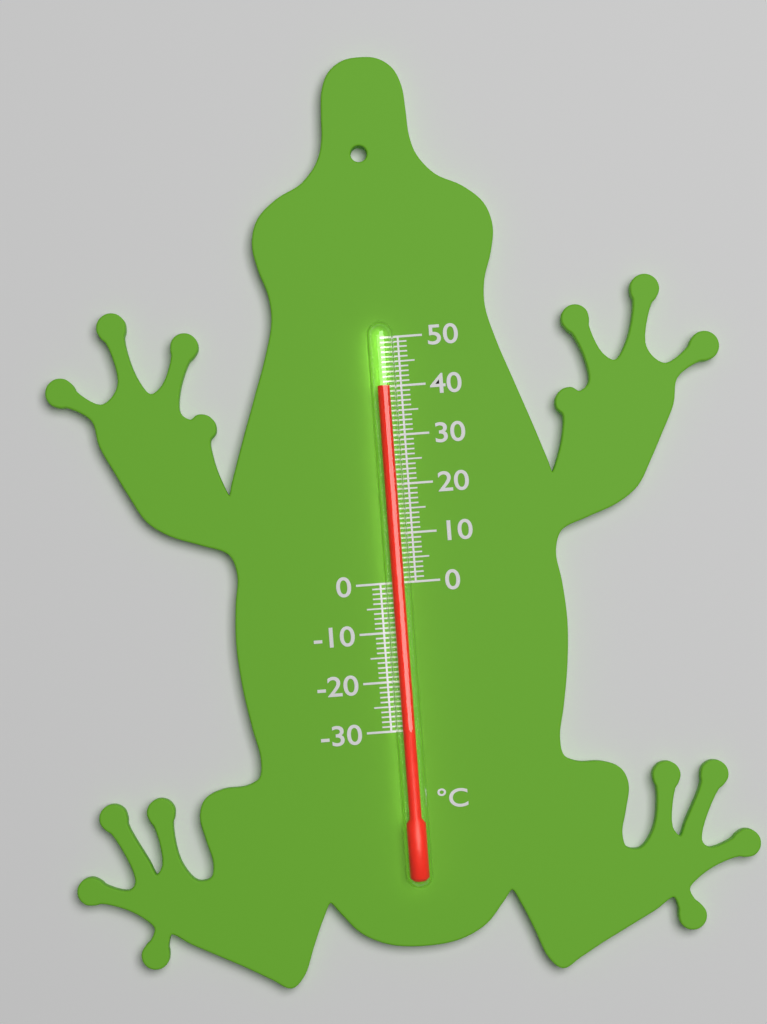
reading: 40 °C
